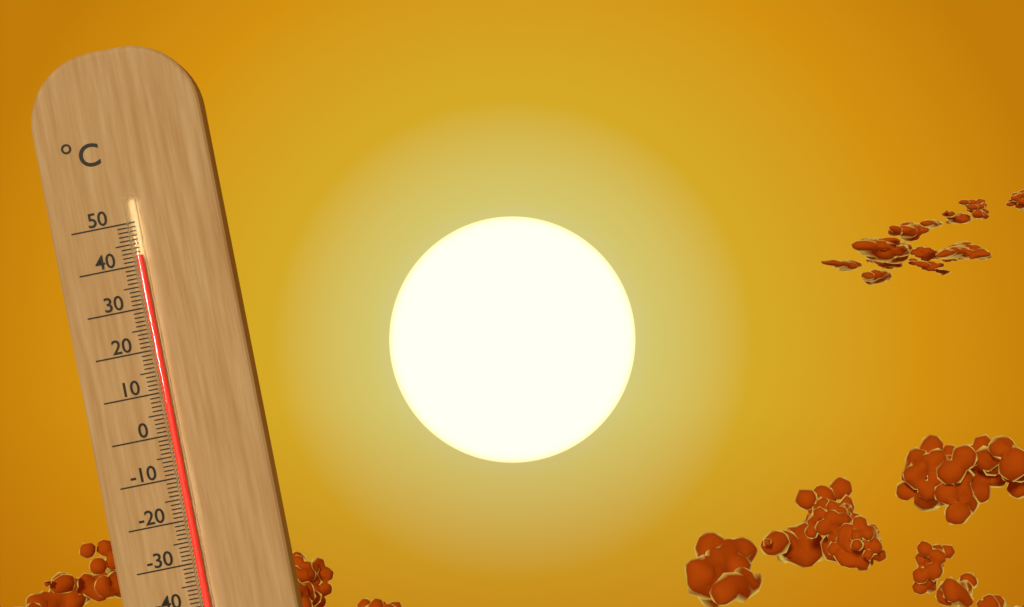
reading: 42 °C
